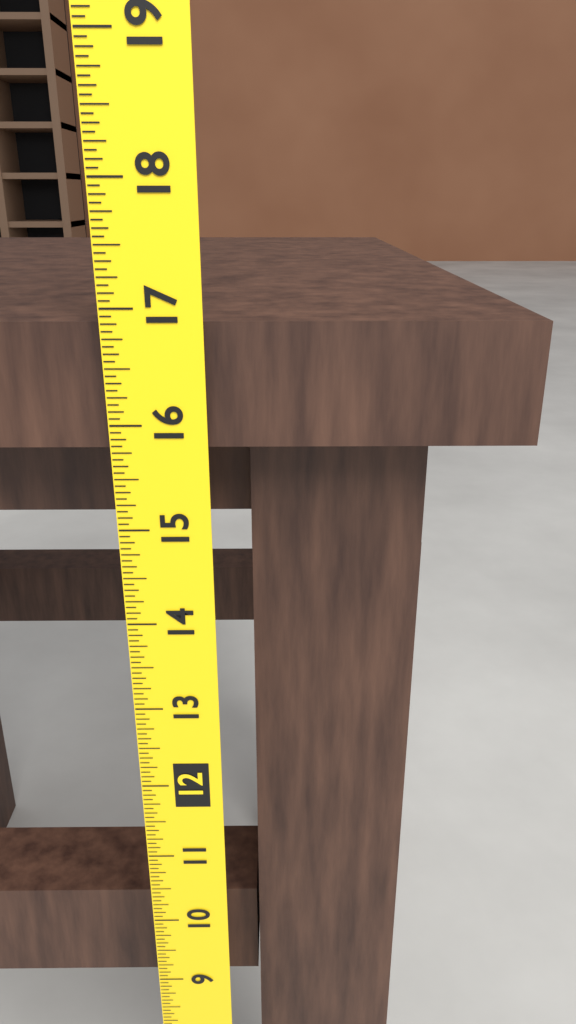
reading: 16.8750 (no unit)
